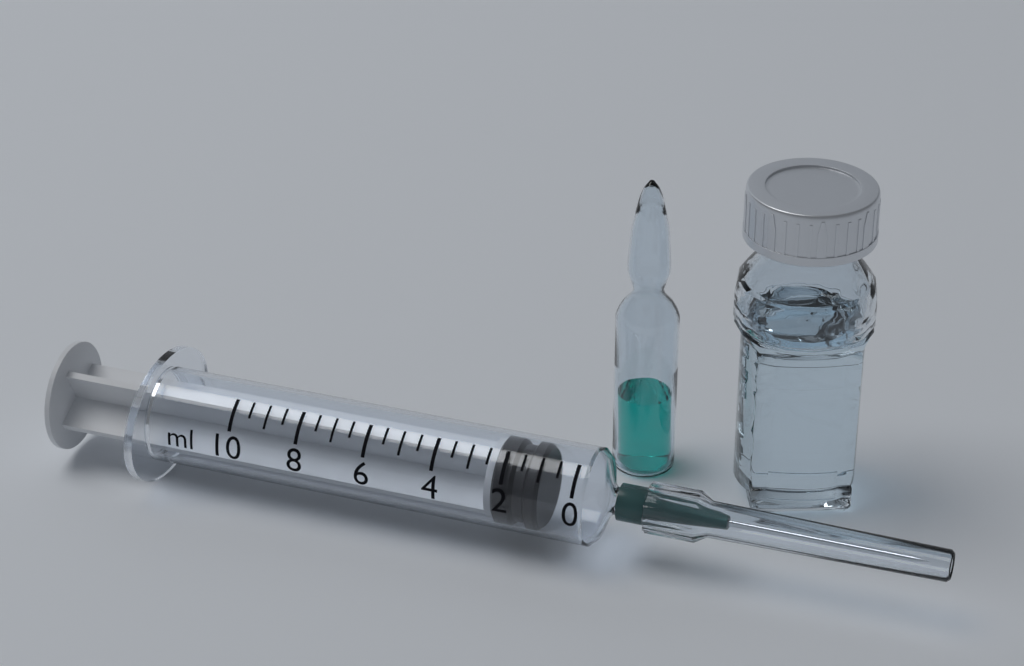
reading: 1.0 ml
